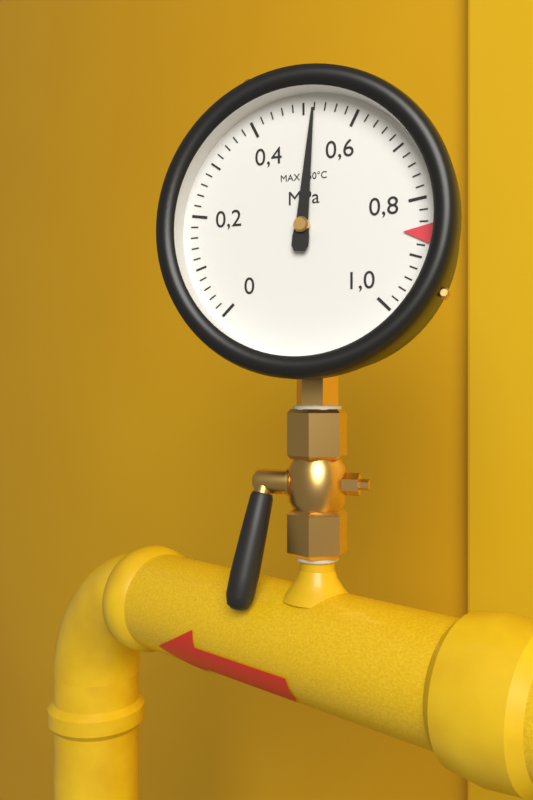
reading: 0.52 MPa
